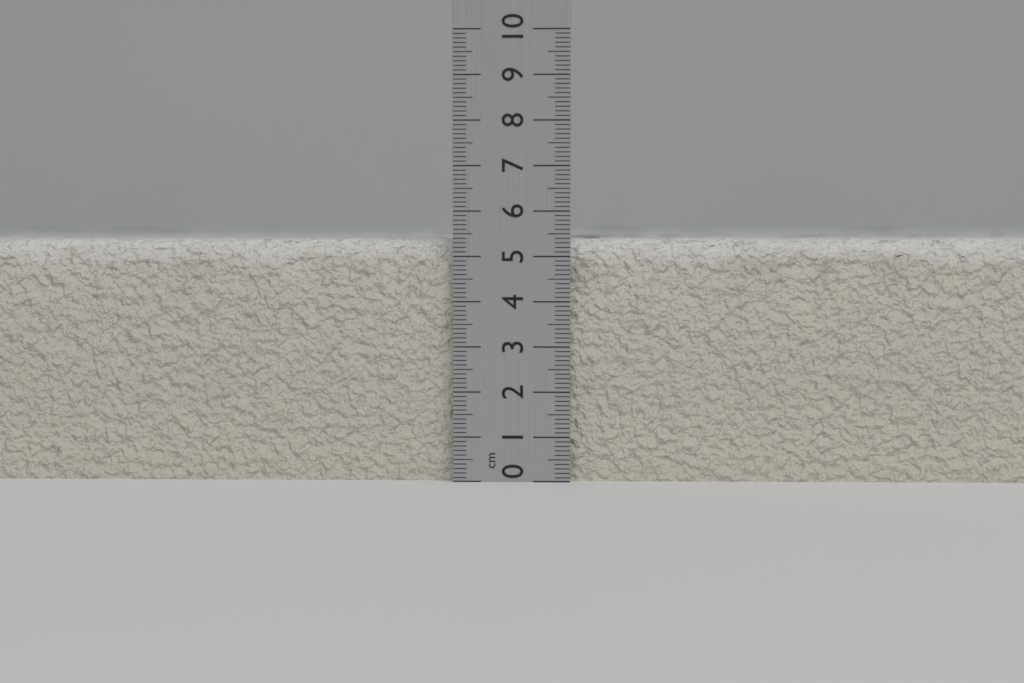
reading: 5.4 cm
